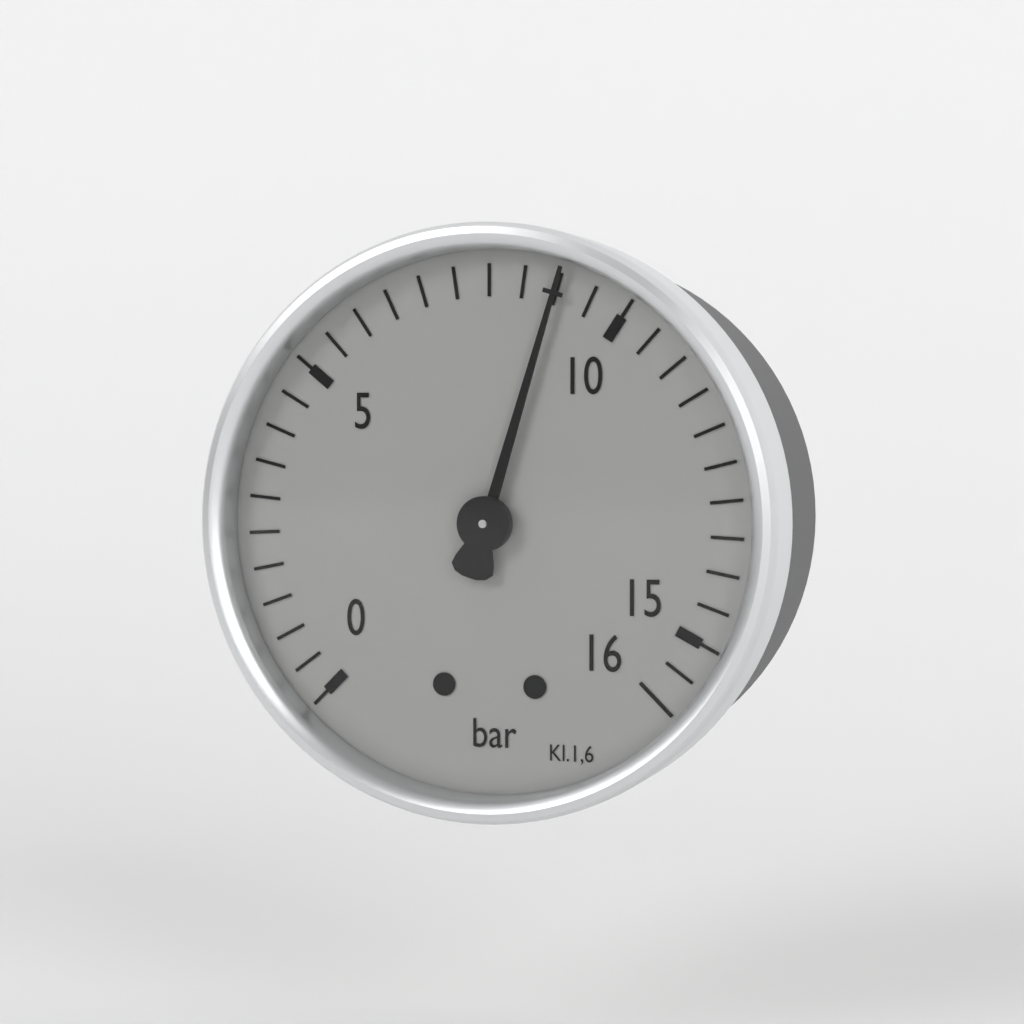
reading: 9.0 bar
